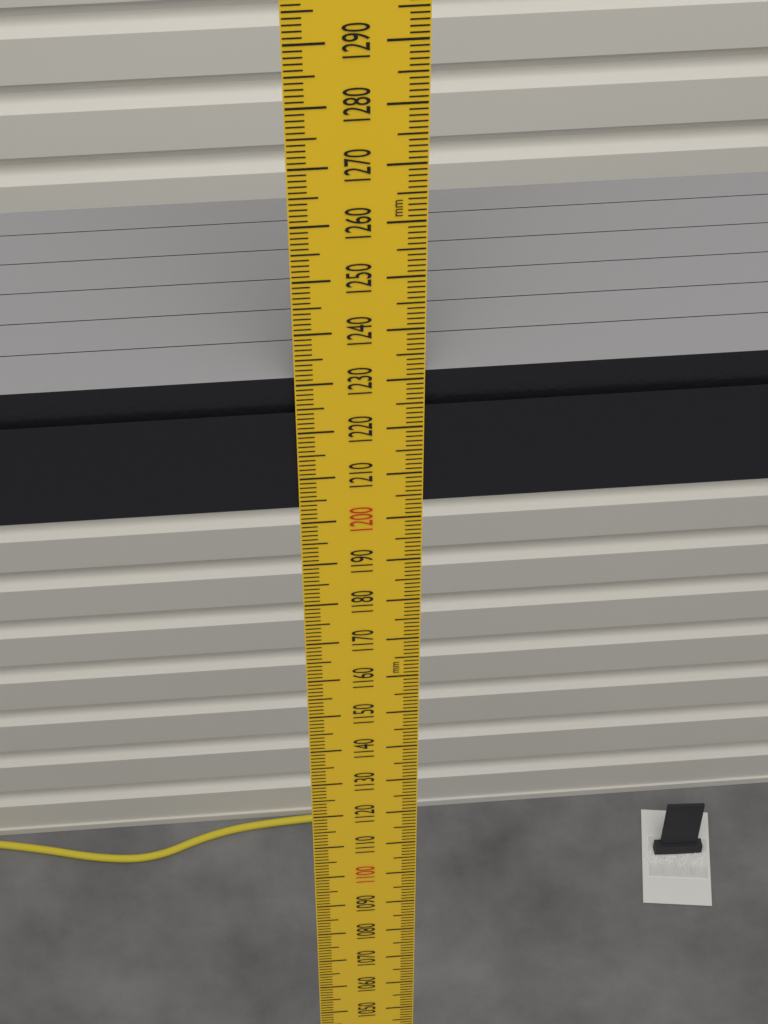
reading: 1231 mm
